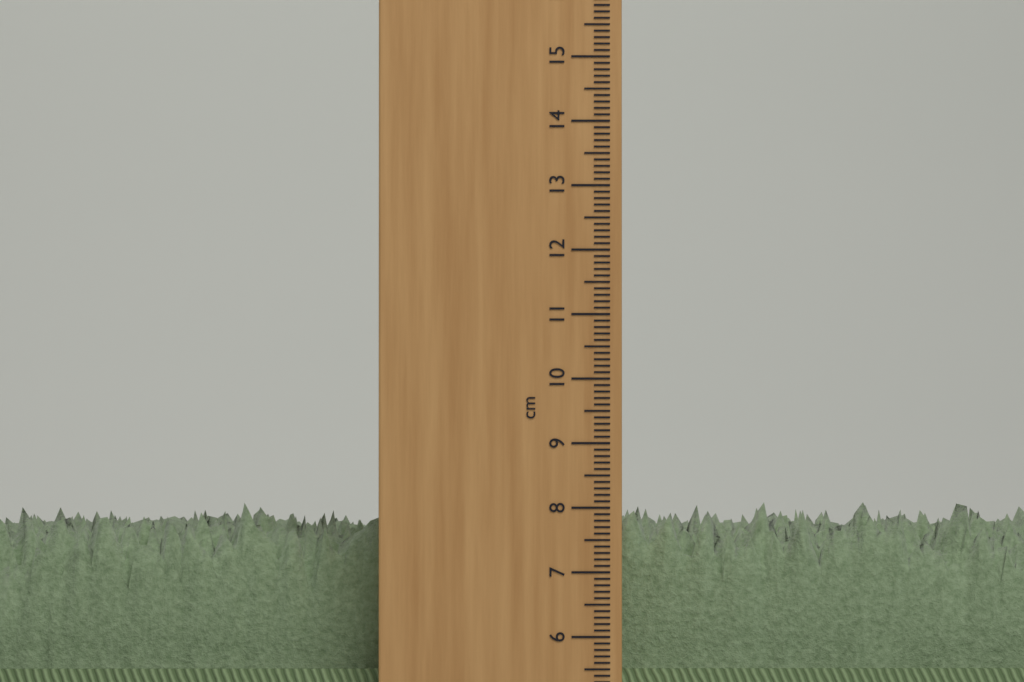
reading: 8.1 cm
